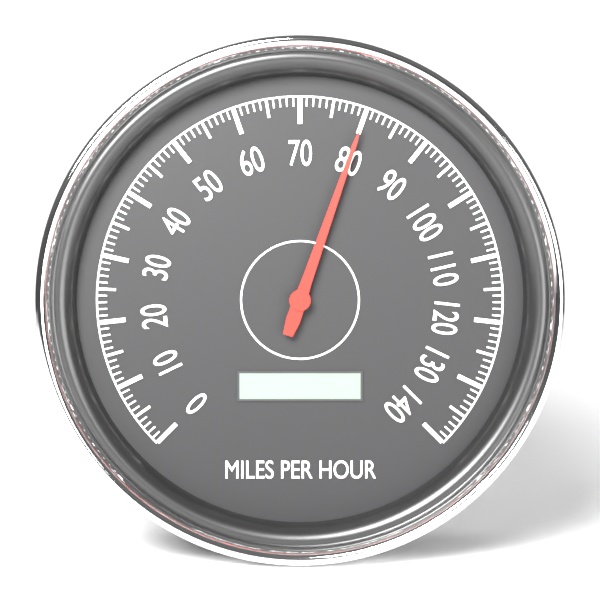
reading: 80 mph
